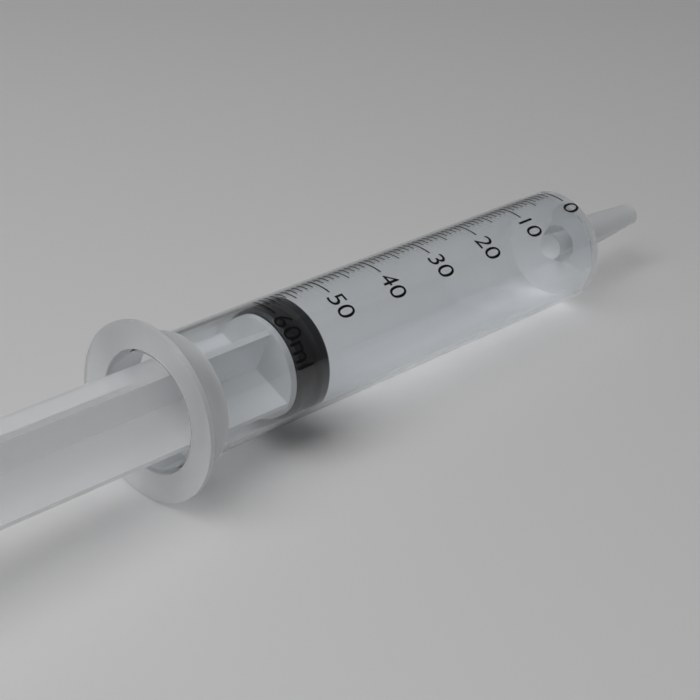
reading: 55 ml
